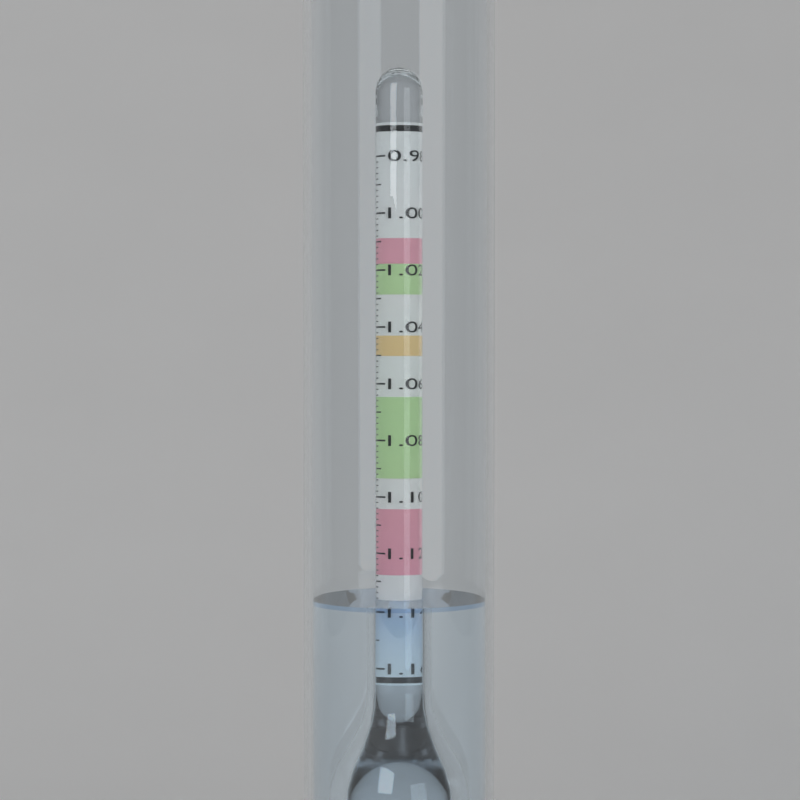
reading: 1.136 (no unit)
